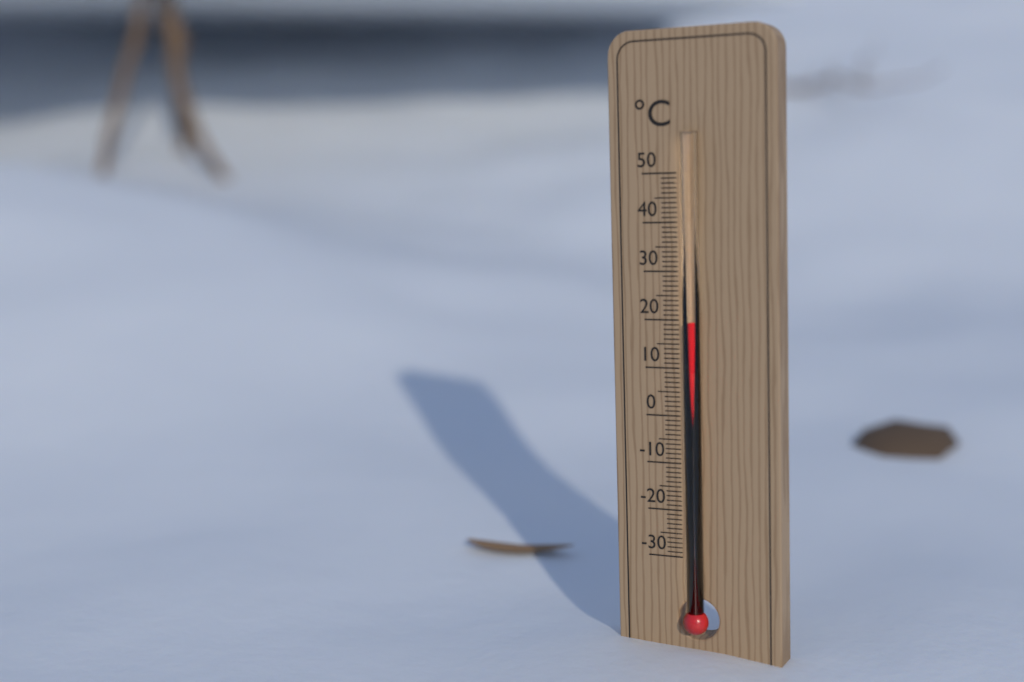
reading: 20 °C
